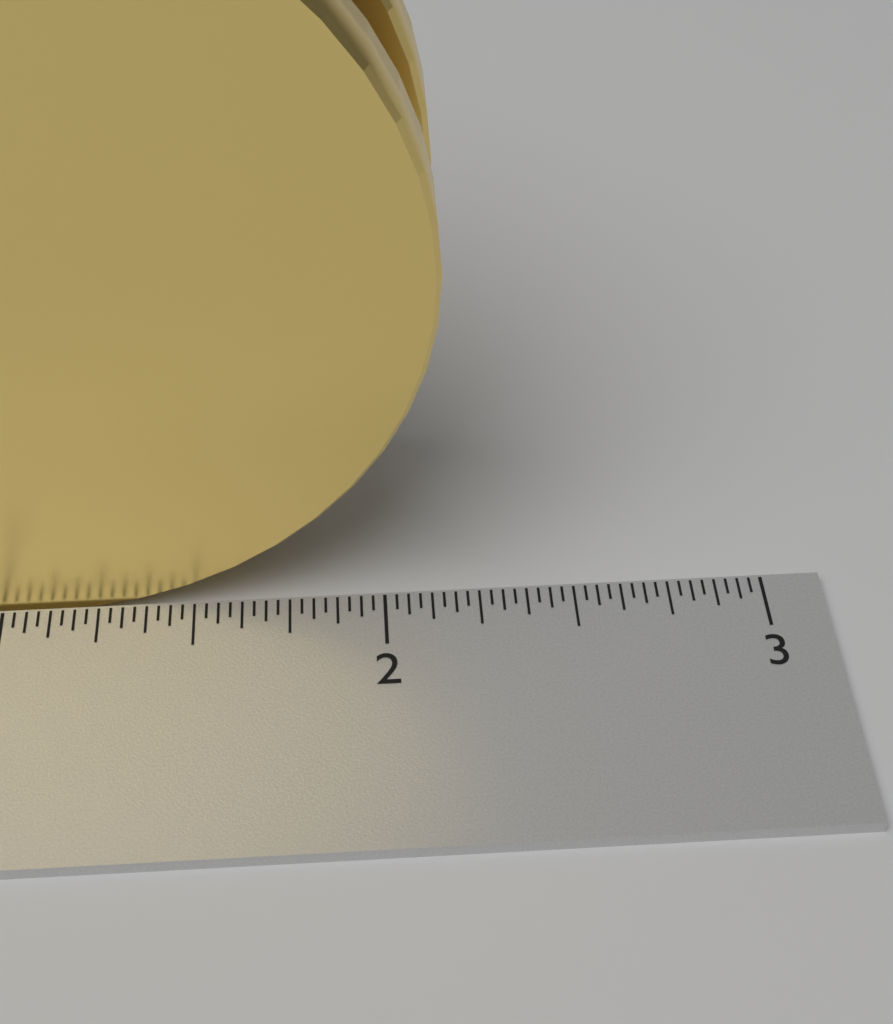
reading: 2.15625 inch
